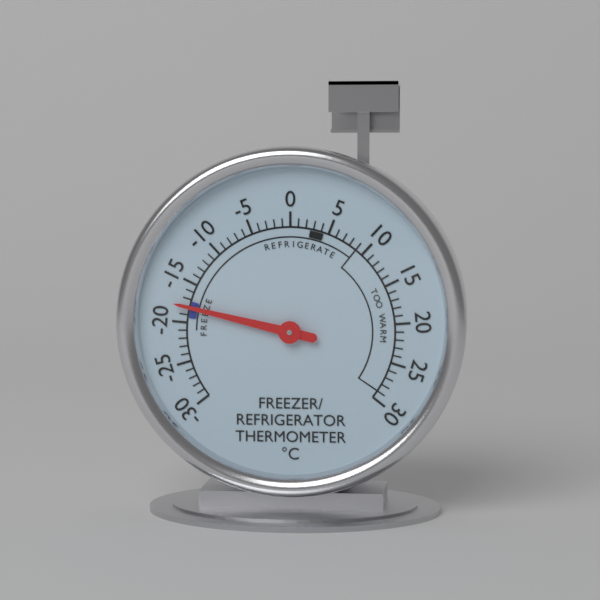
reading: -18 °C
